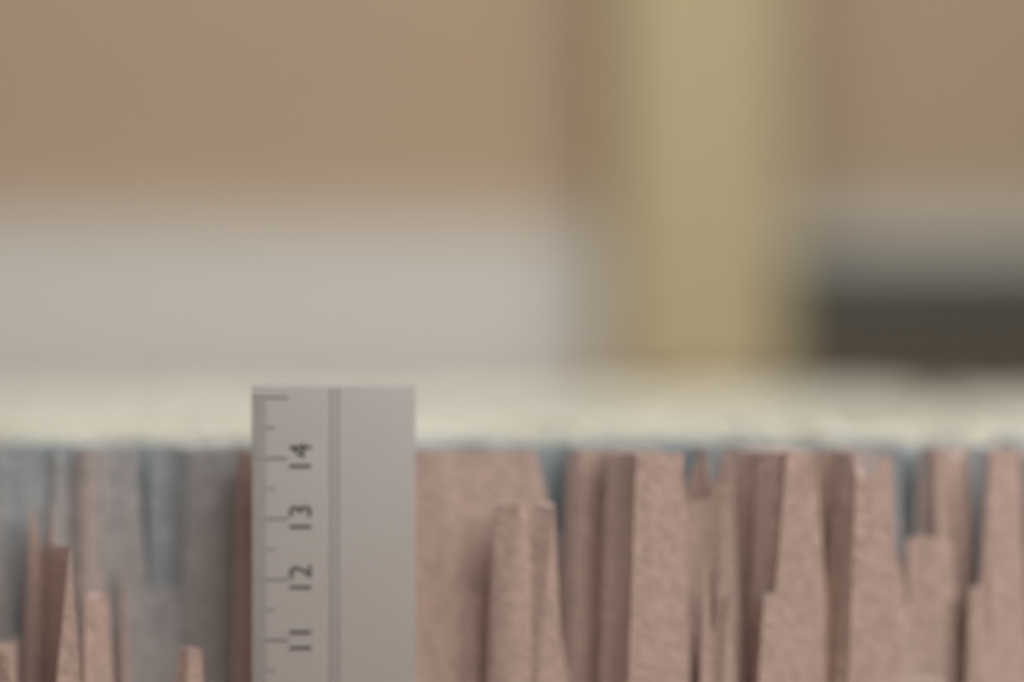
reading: 14.1 cm
